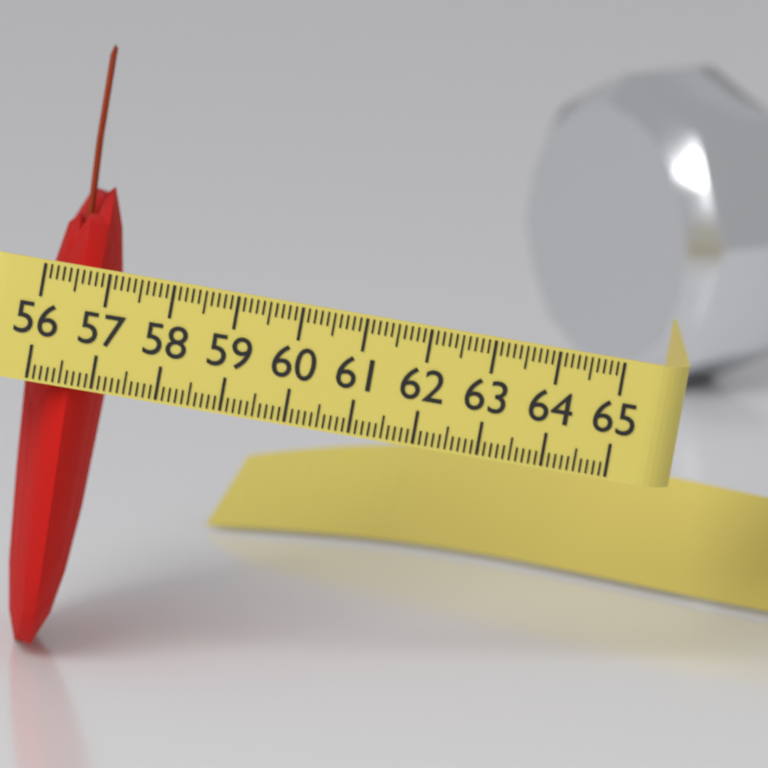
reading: 57.3 (no unit)
